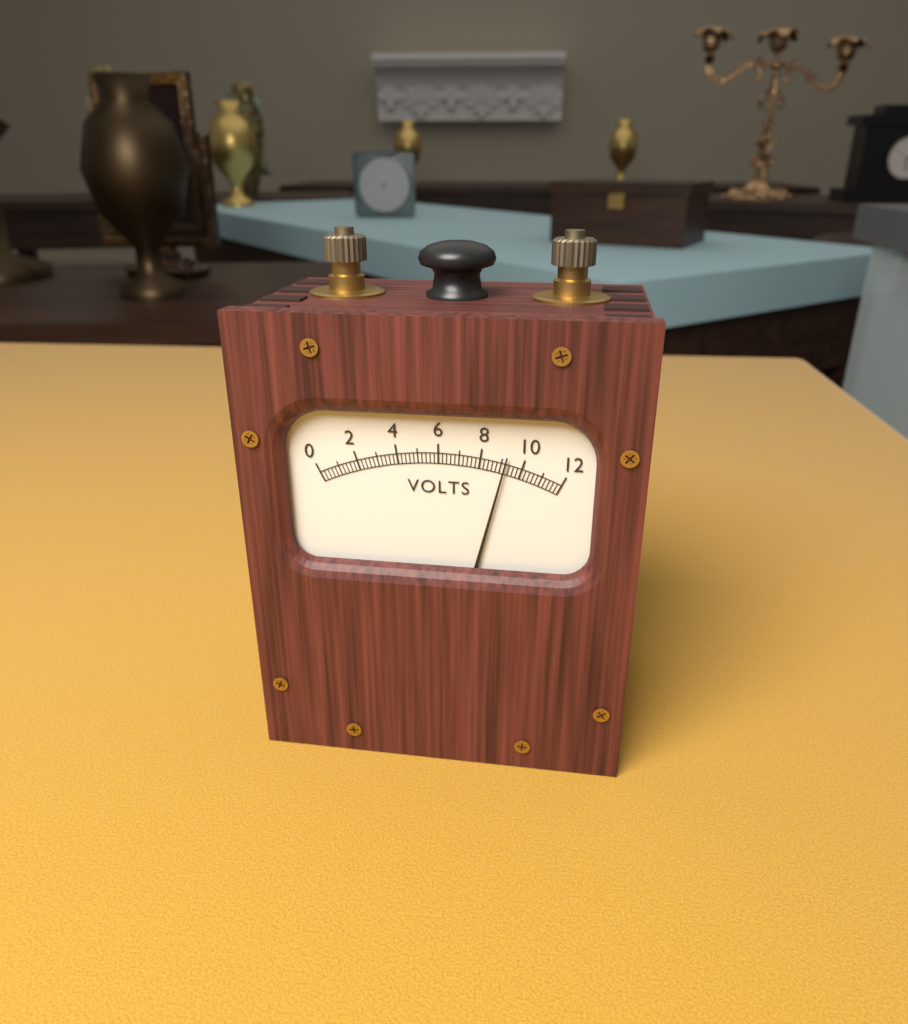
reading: 9.2 V
